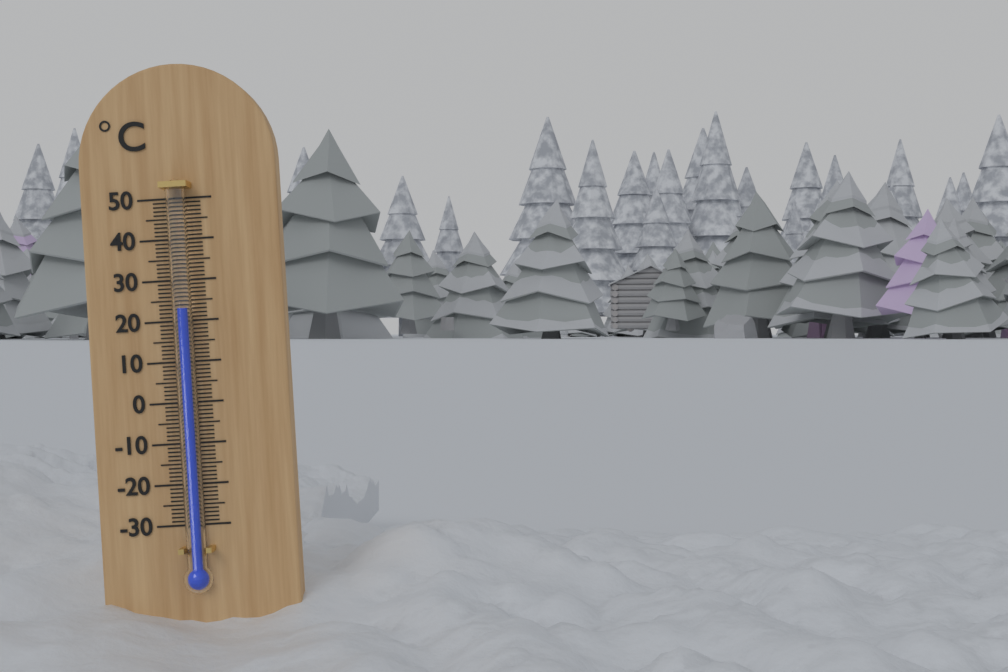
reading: 23 °C
